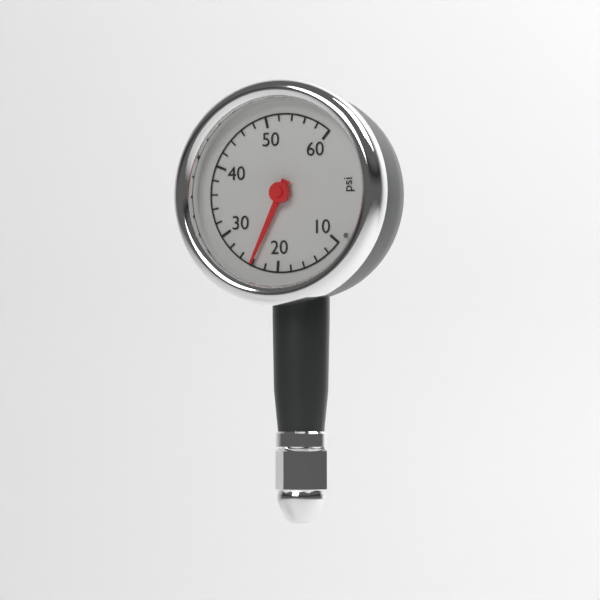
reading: 24 psi
